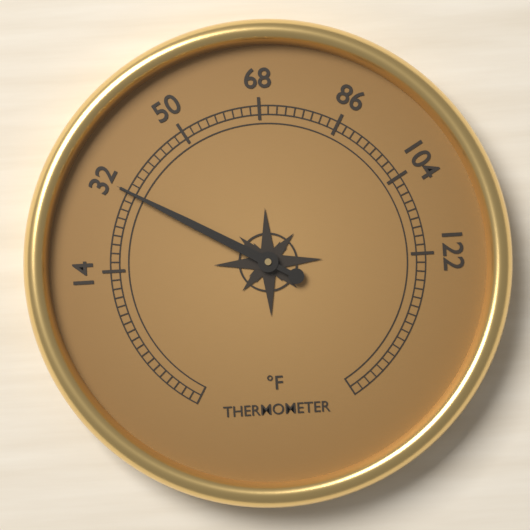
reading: 32 °F
